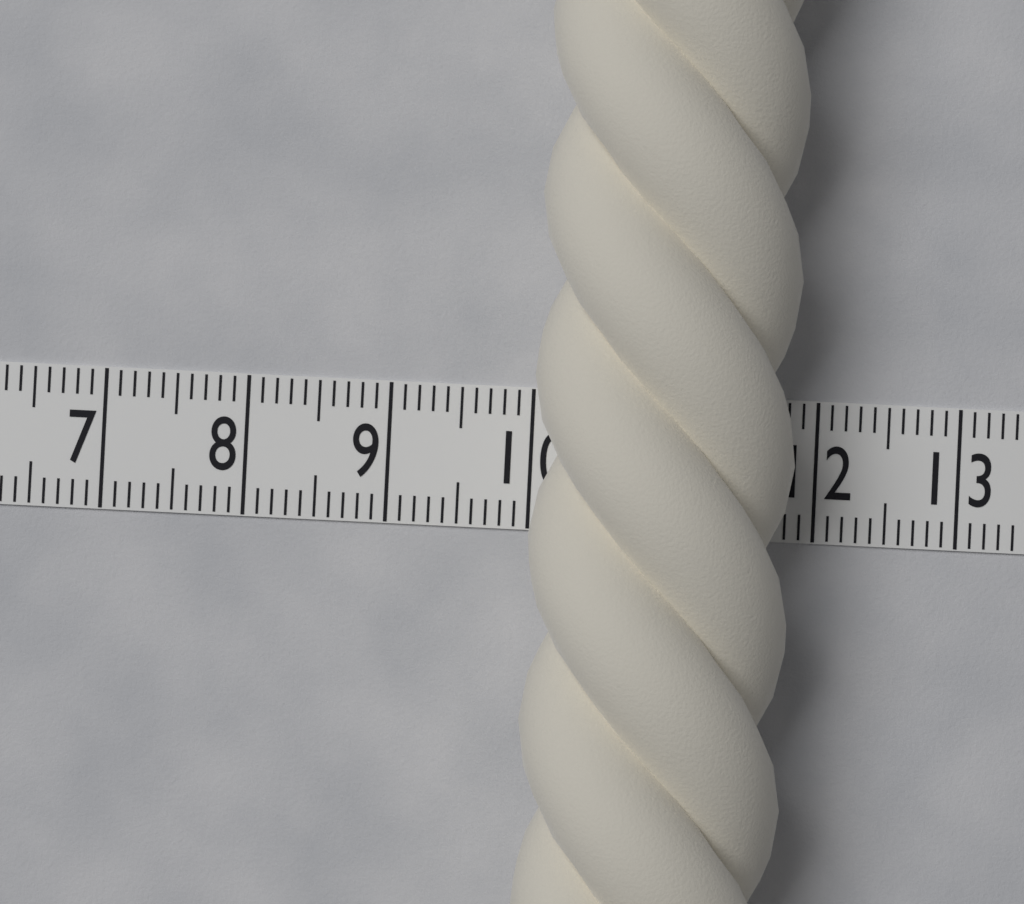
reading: 11.8 (no unit)
